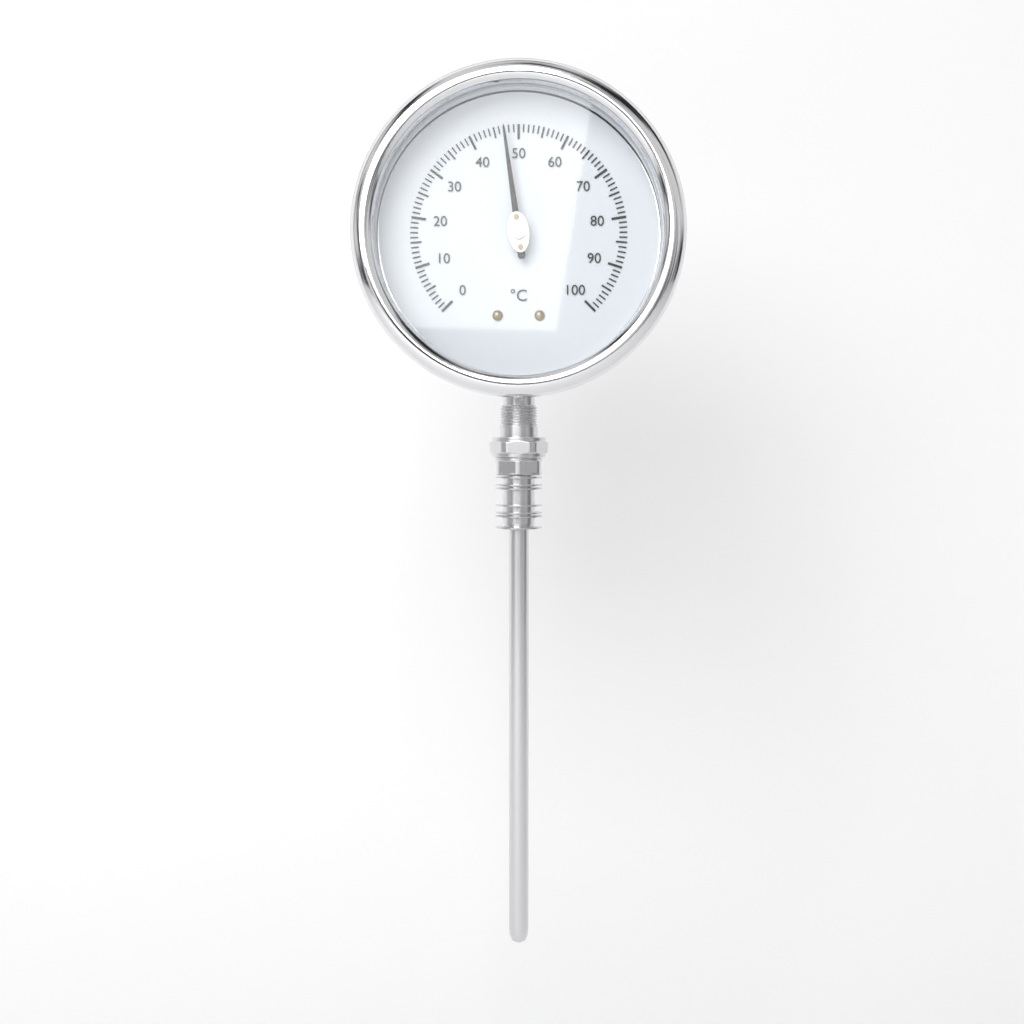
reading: 47 °C
